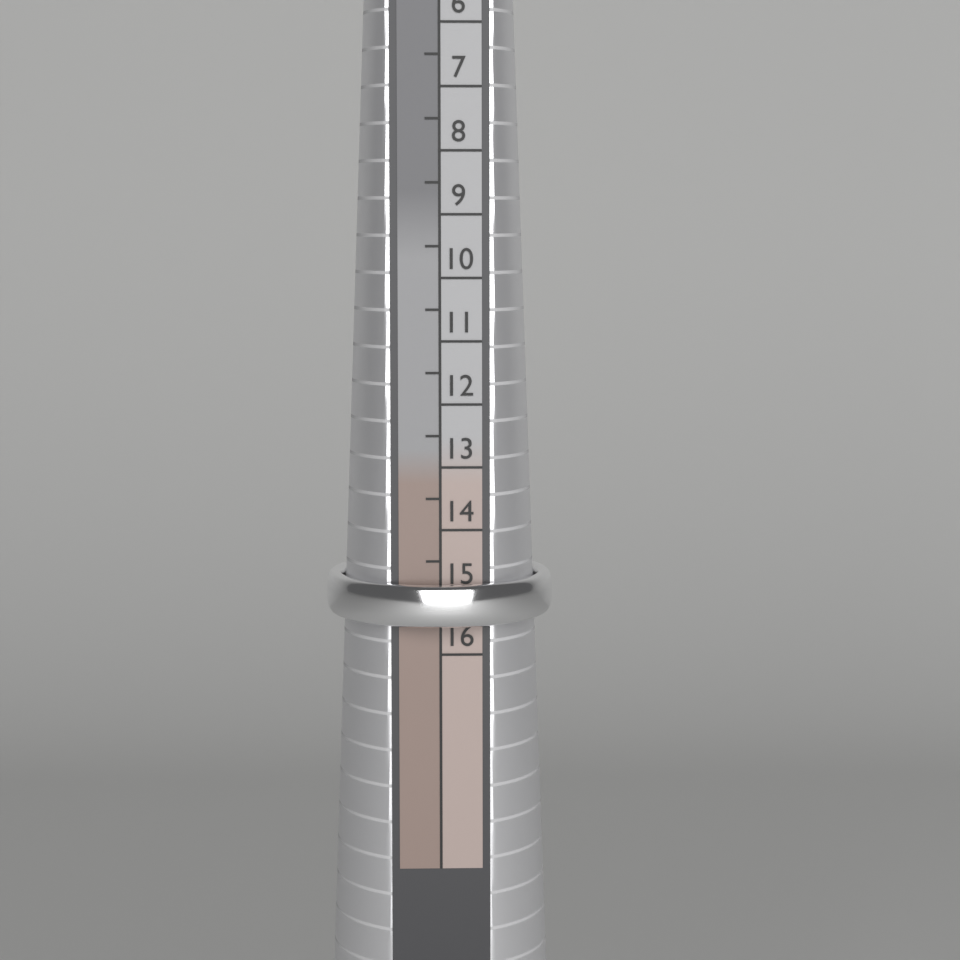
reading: 15.5 HK
